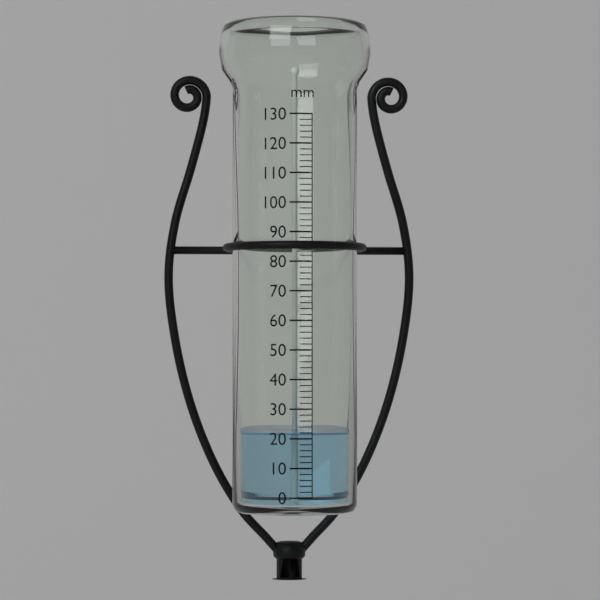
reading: 22 mm
